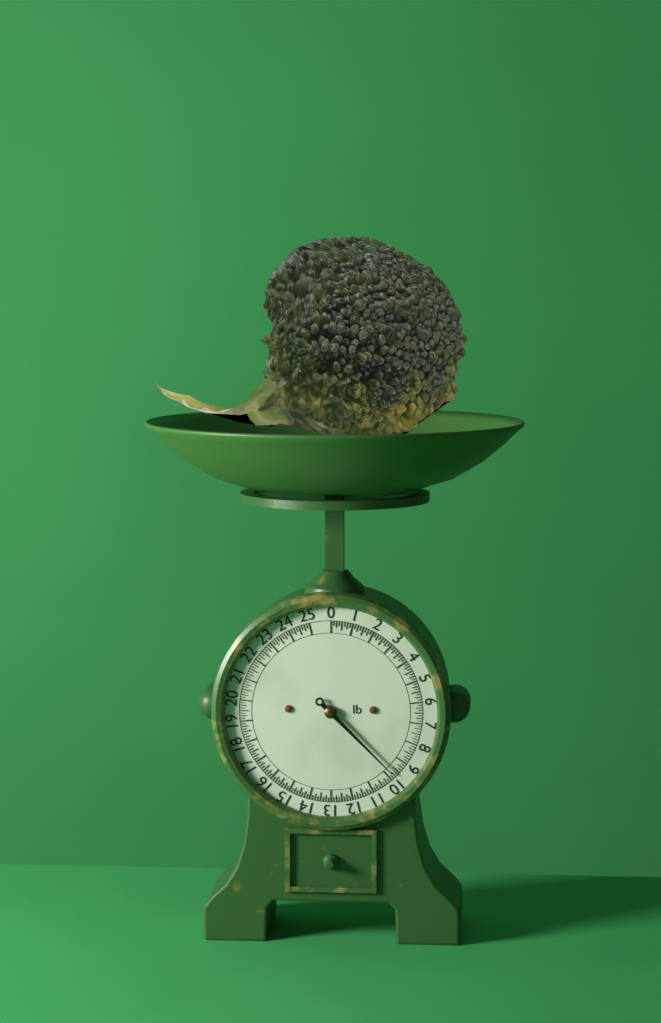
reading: 9.750 lb
